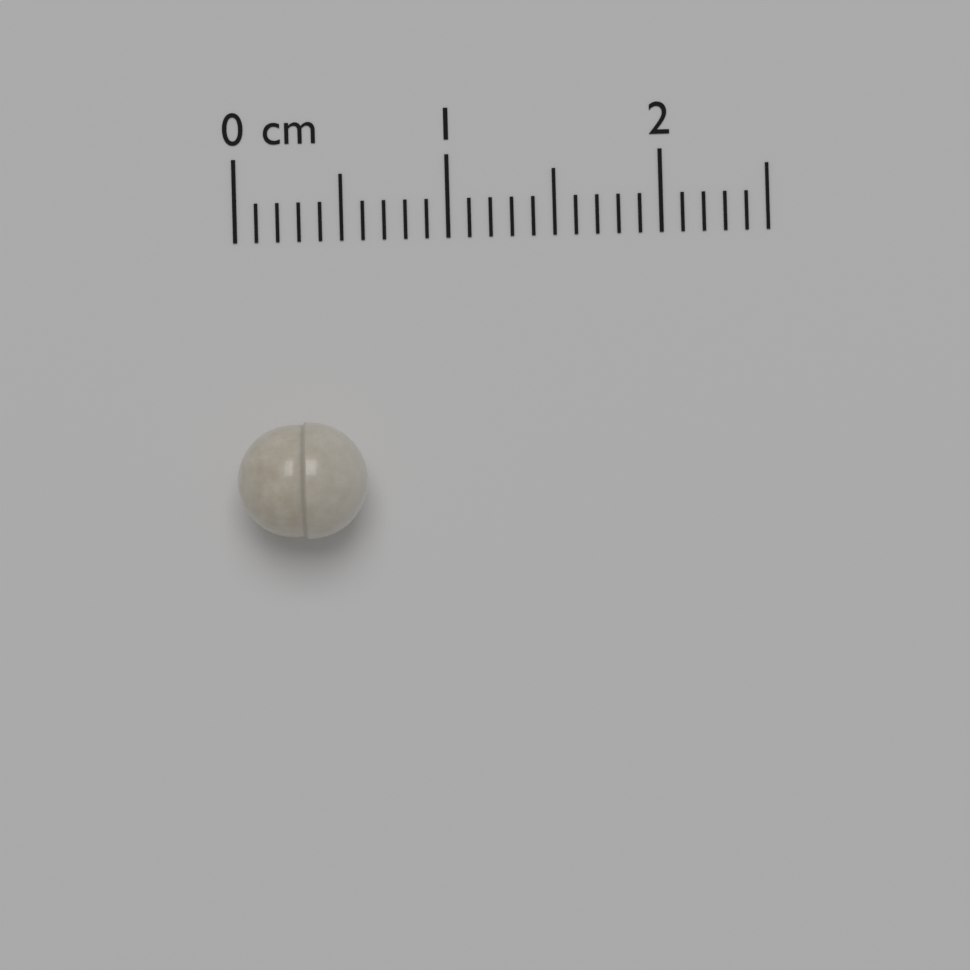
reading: 0.6 cm
